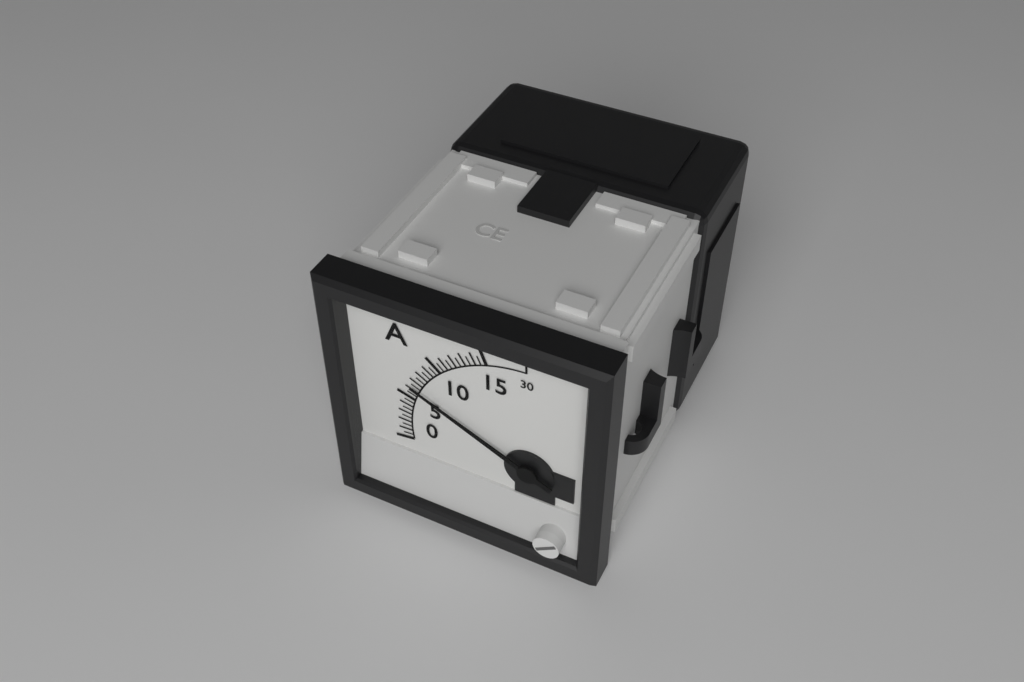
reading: 6.5 A
